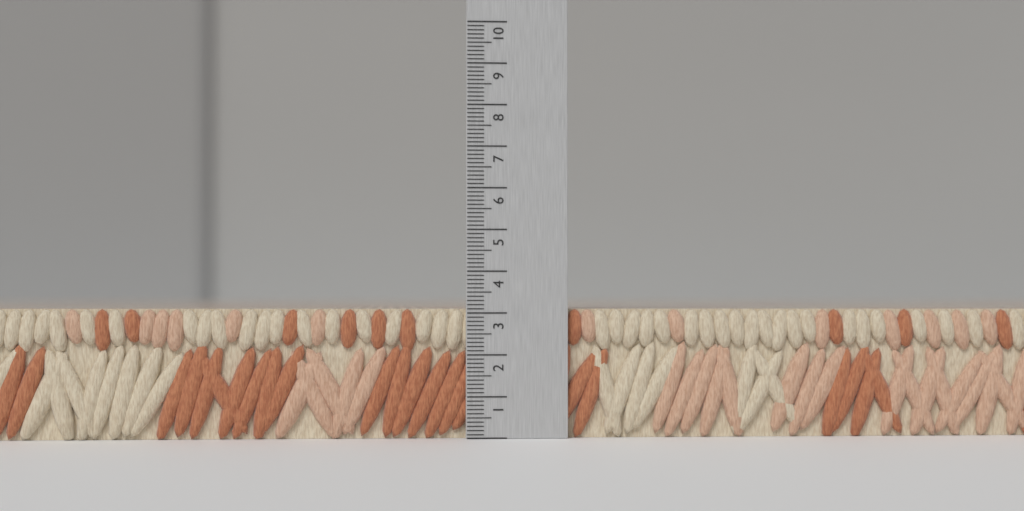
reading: 3.1 (no unit)
